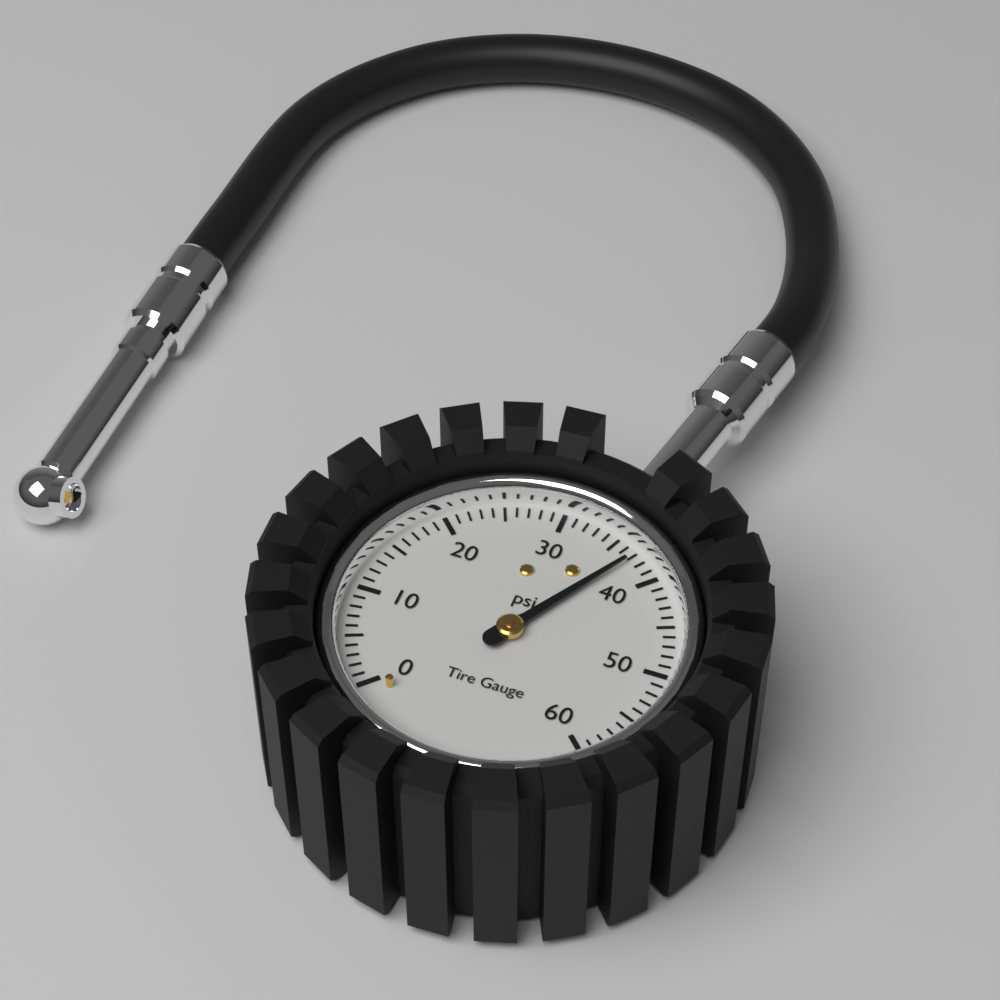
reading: 37 psi
